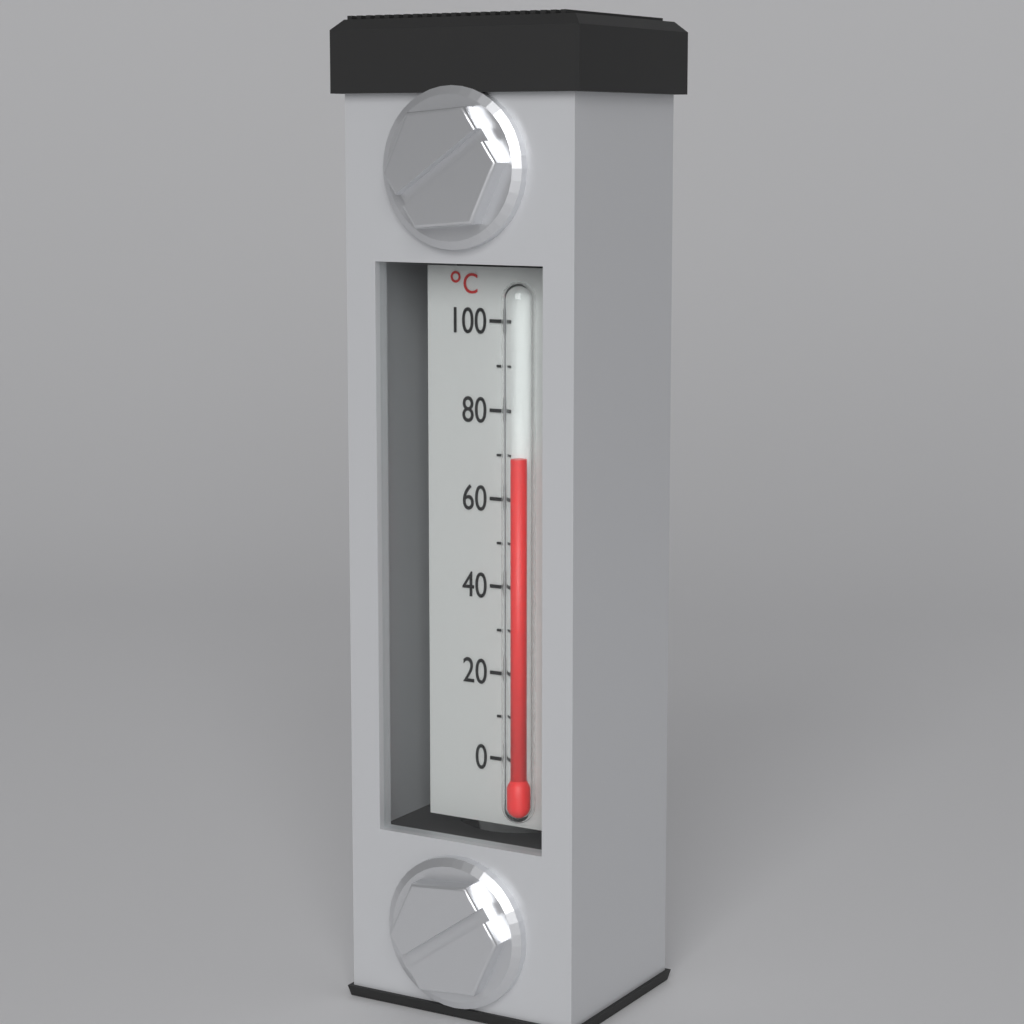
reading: 70 °C
